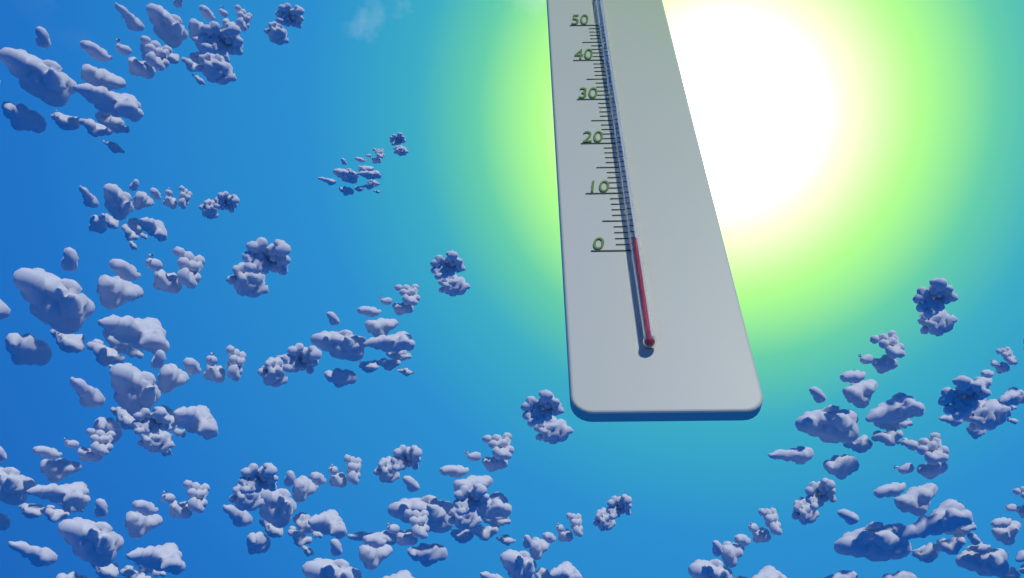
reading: 1 °C
